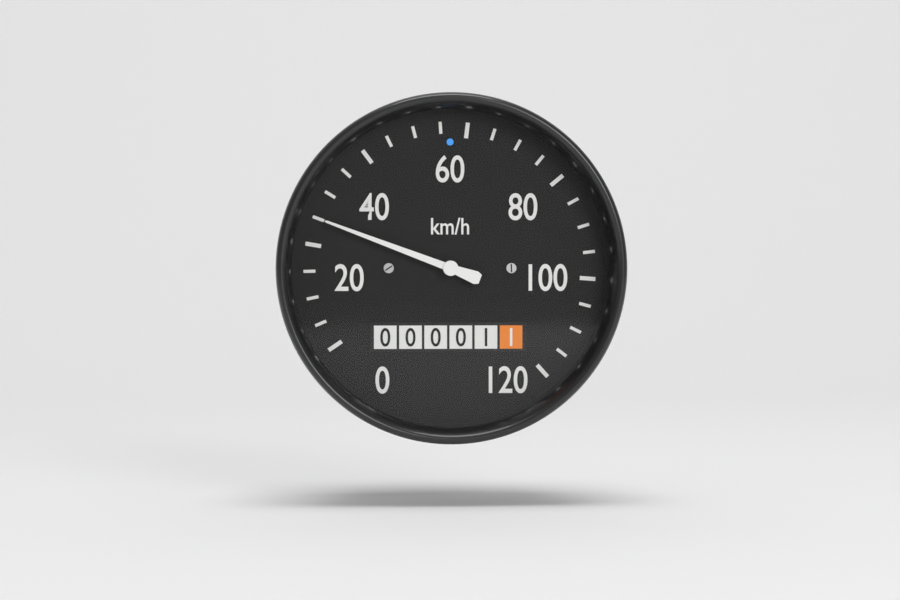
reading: 25 km/h
